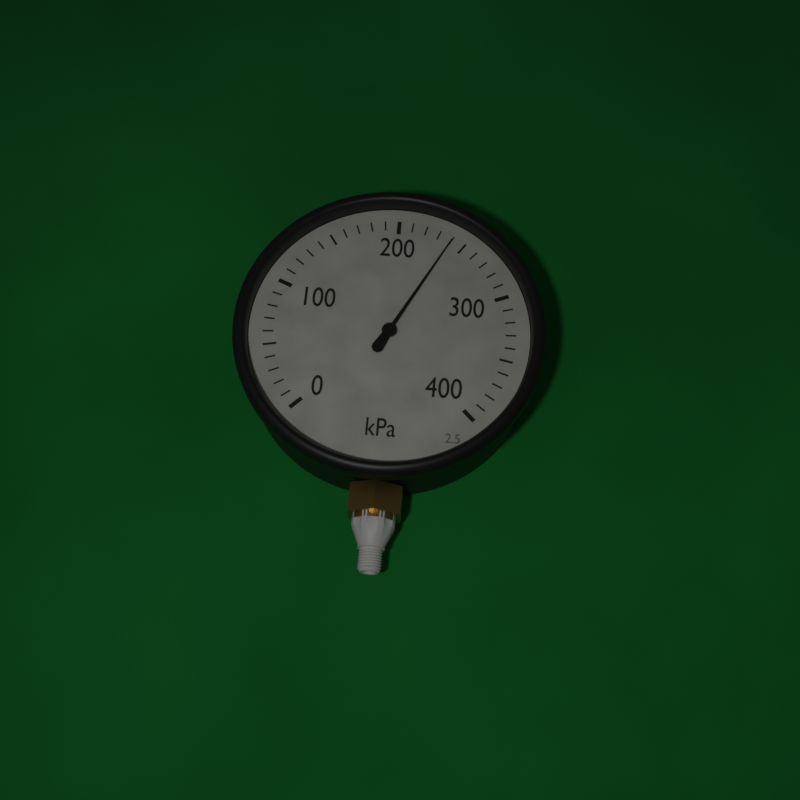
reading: 240 kPa
